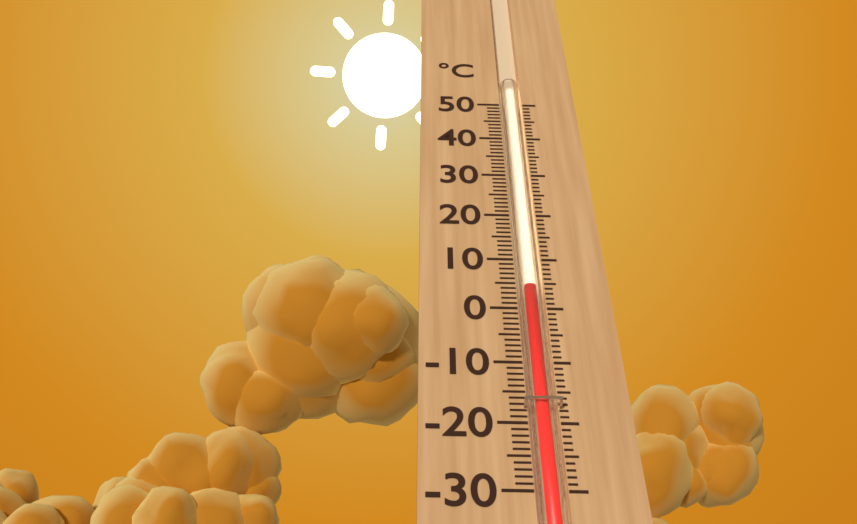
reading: 4 °C
